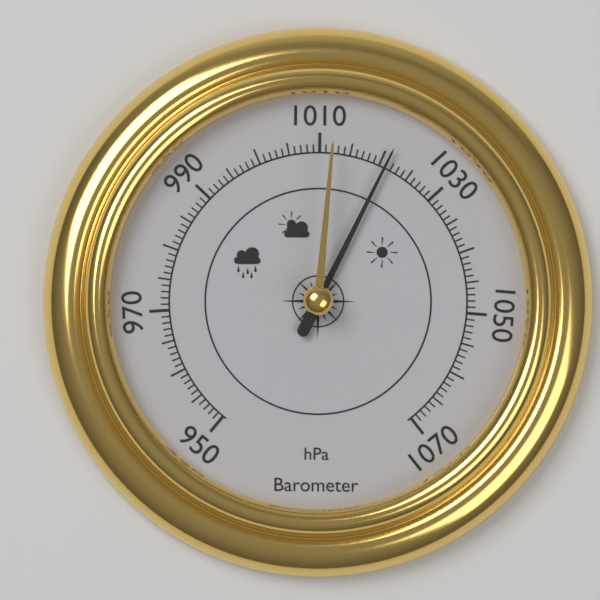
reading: 1021 hPa
